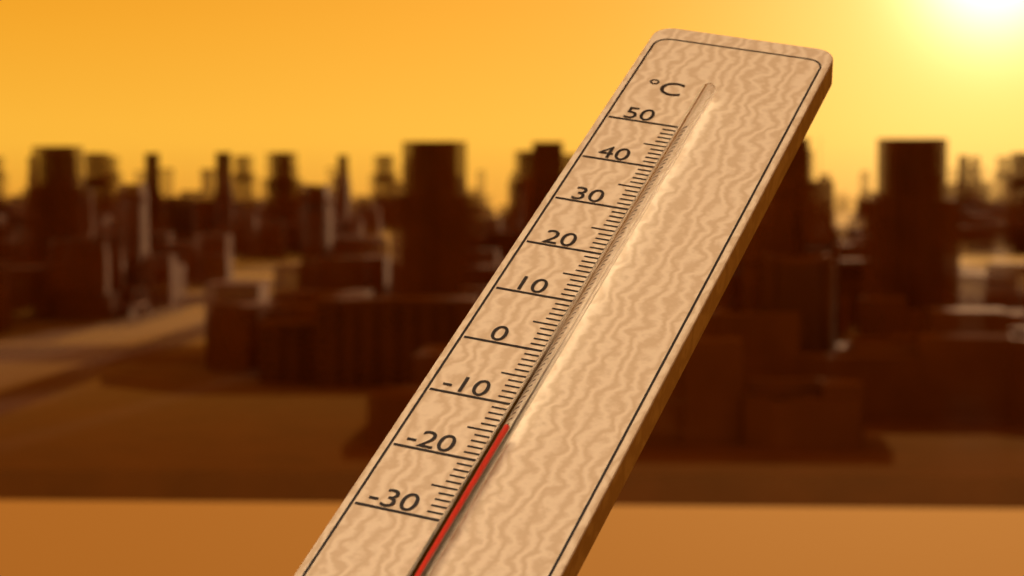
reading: -16 °C
